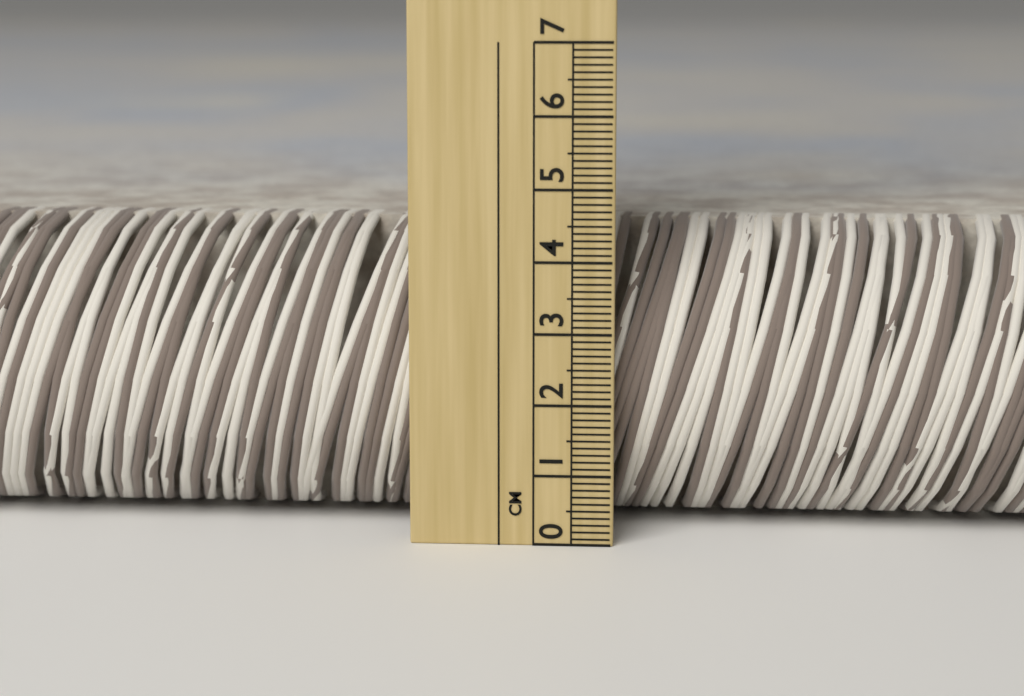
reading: 4.4 cm
